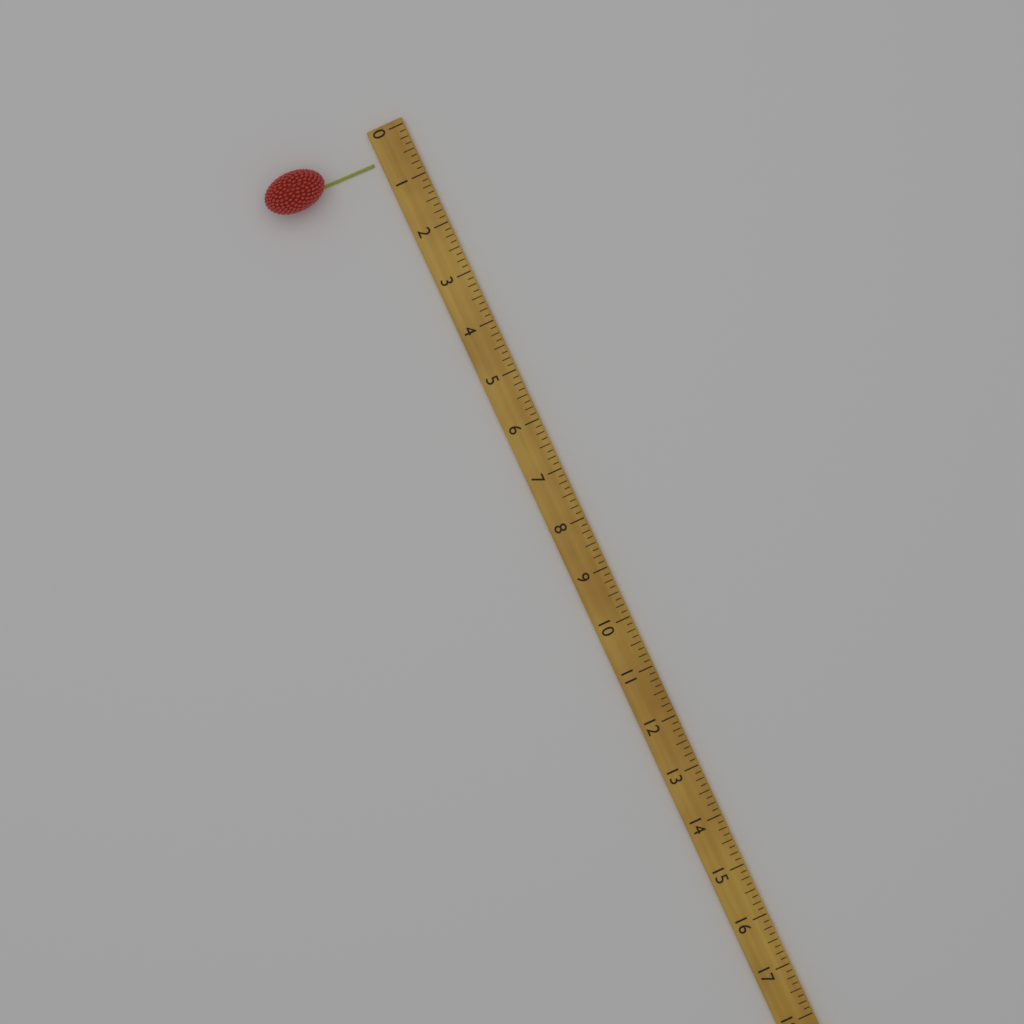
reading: 0.750 (no unit)
